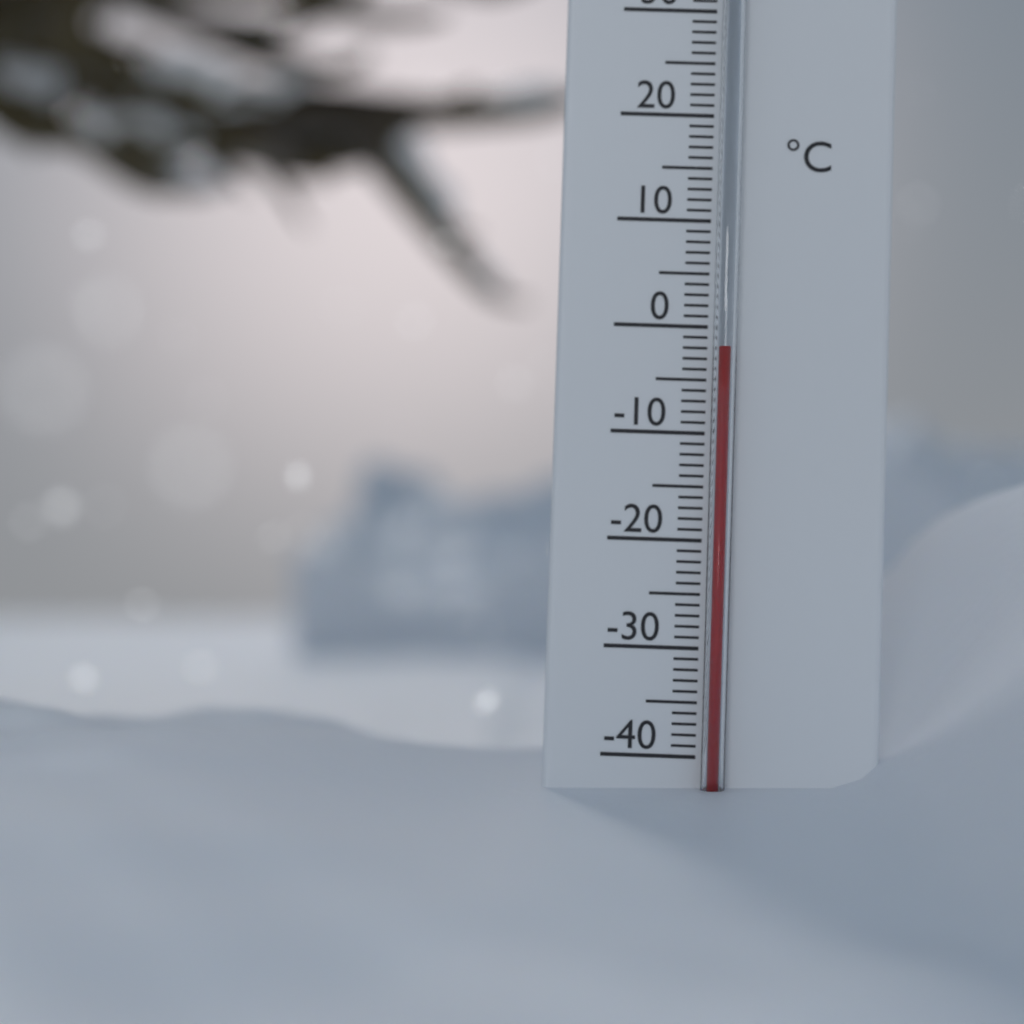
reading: -2 °C
